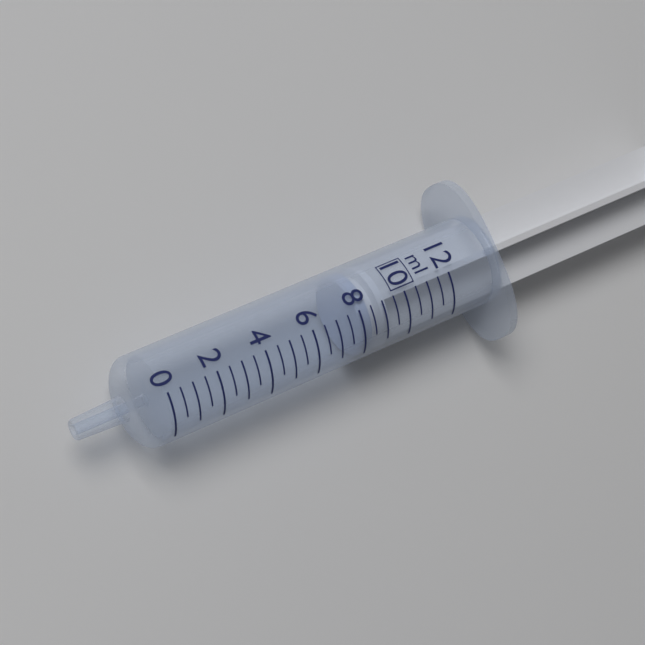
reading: 8.0 ml
